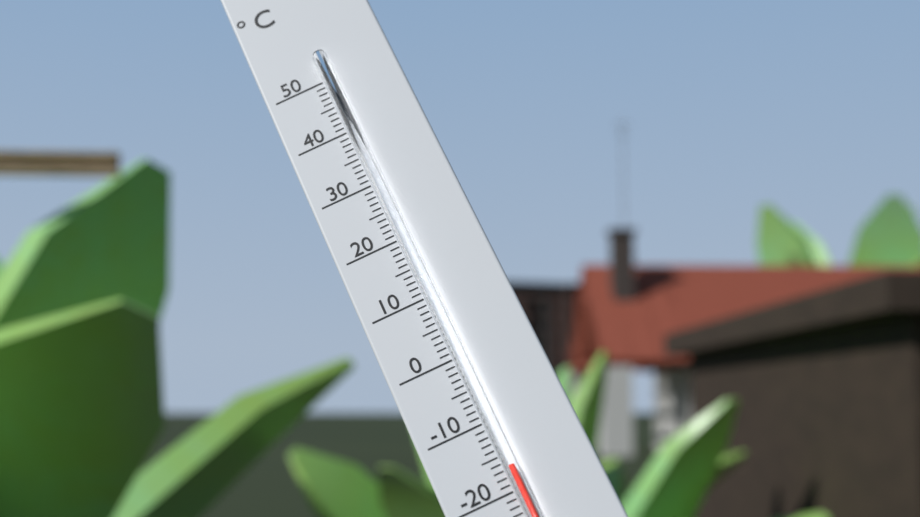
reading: -17 °C
